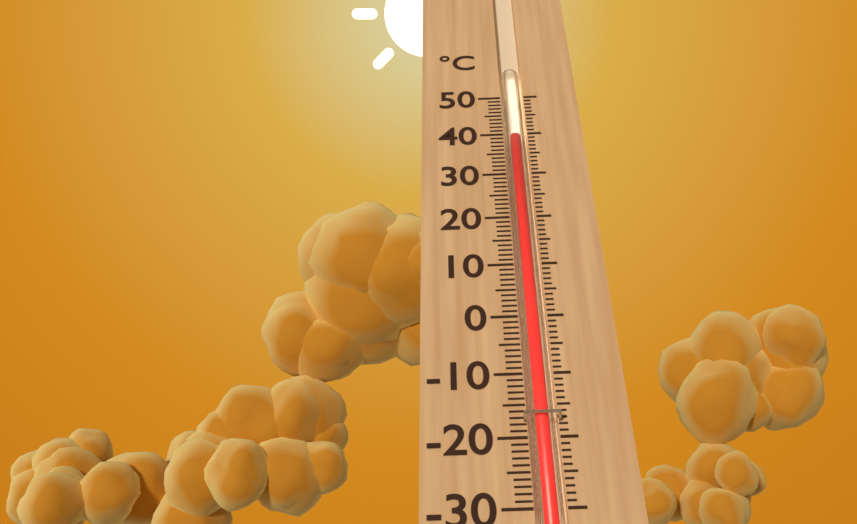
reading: 39 °C
